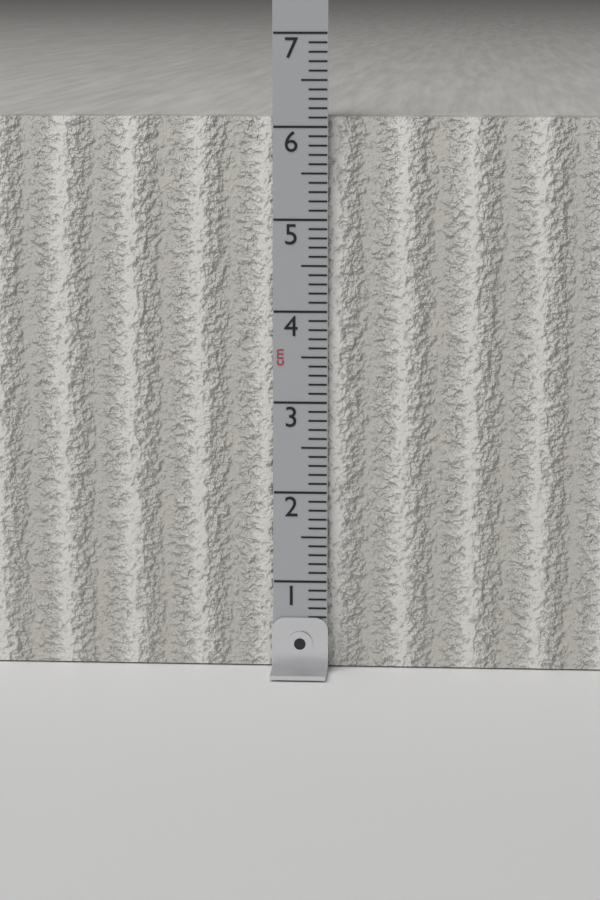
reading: 6.1 cm
